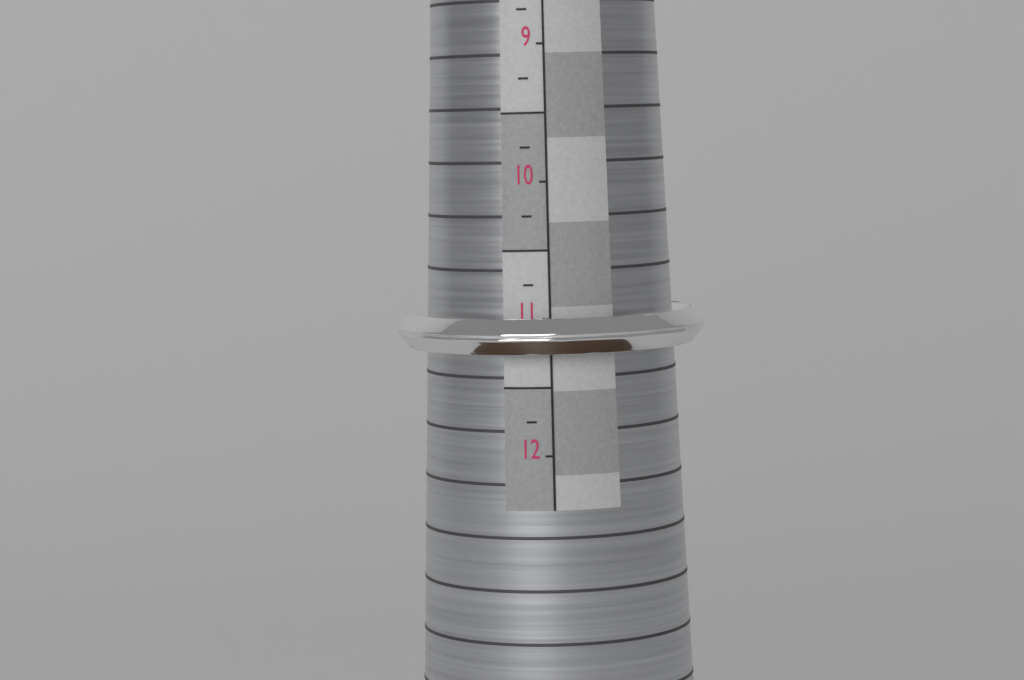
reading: 11.25 (no unit)
